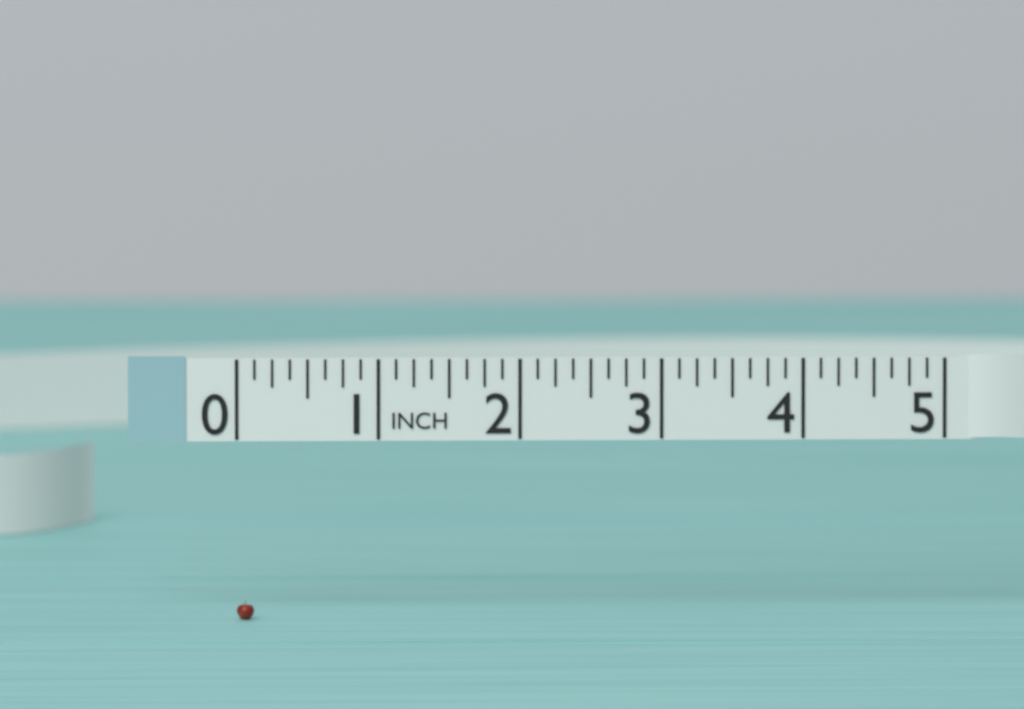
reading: 0.125 in
